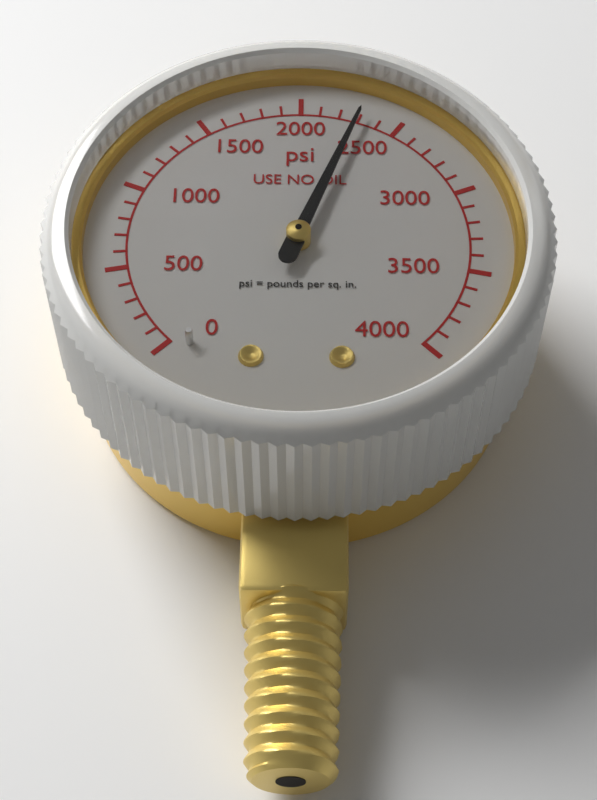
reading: 2300 psi
